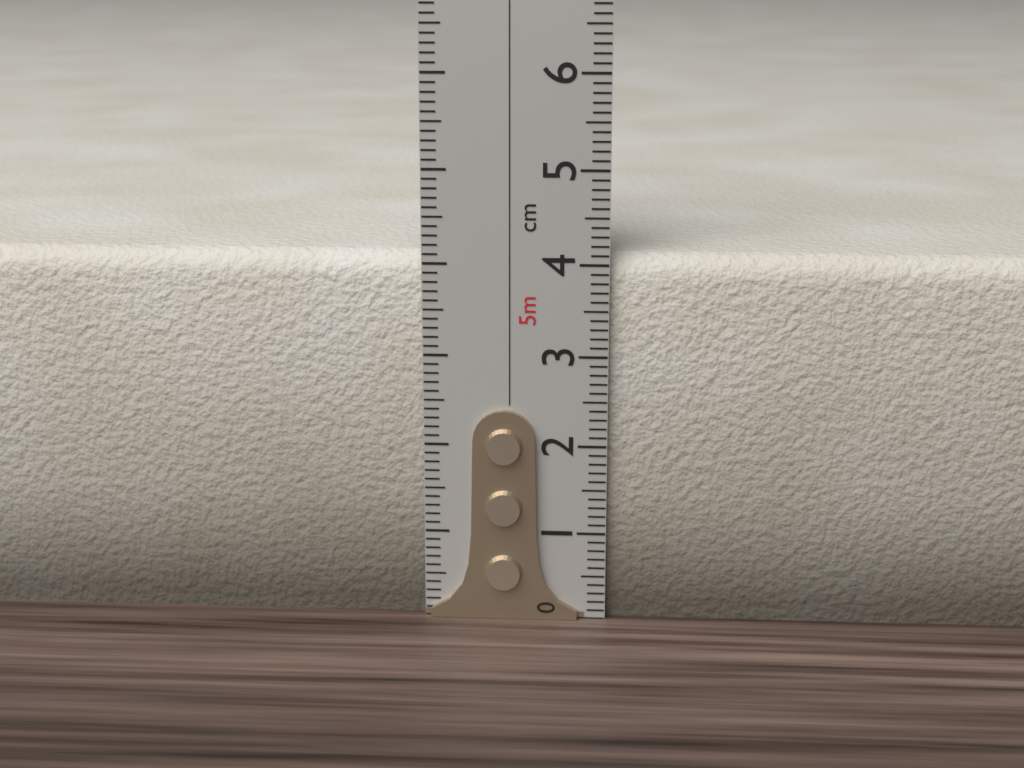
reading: 4.1 cm
